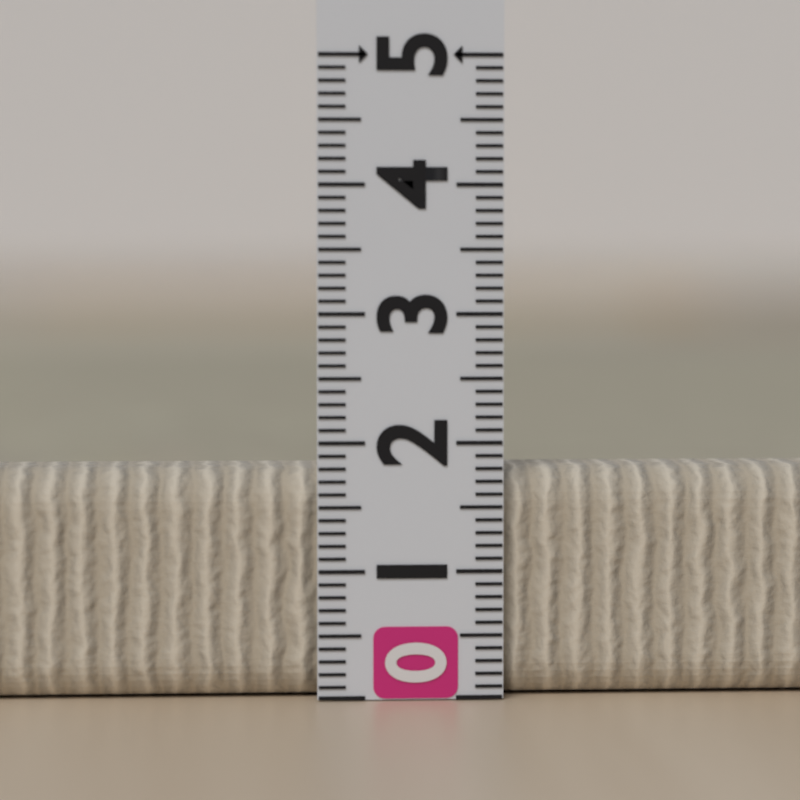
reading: 1.8 (no unit)
